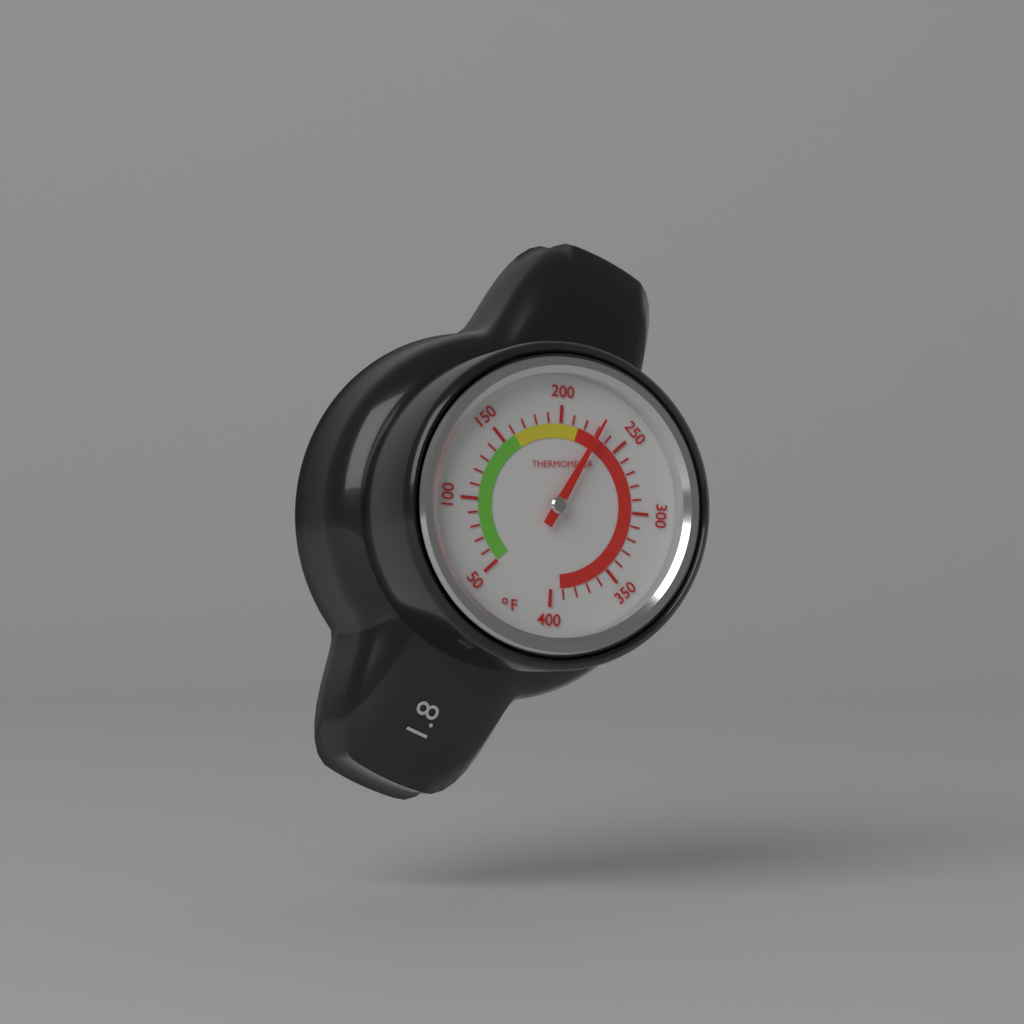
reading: 230 °F
